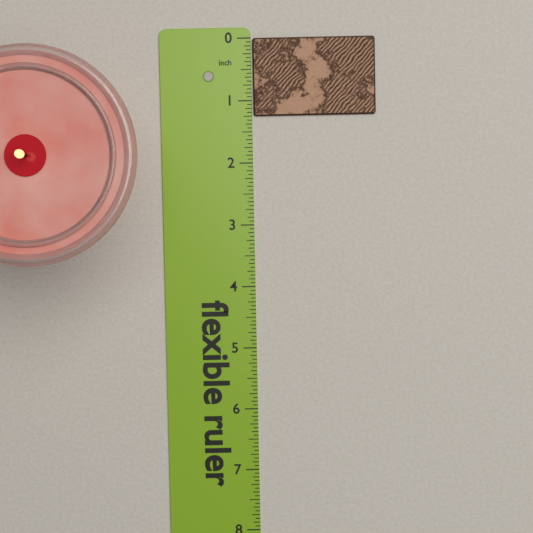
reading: 1.2500 in
